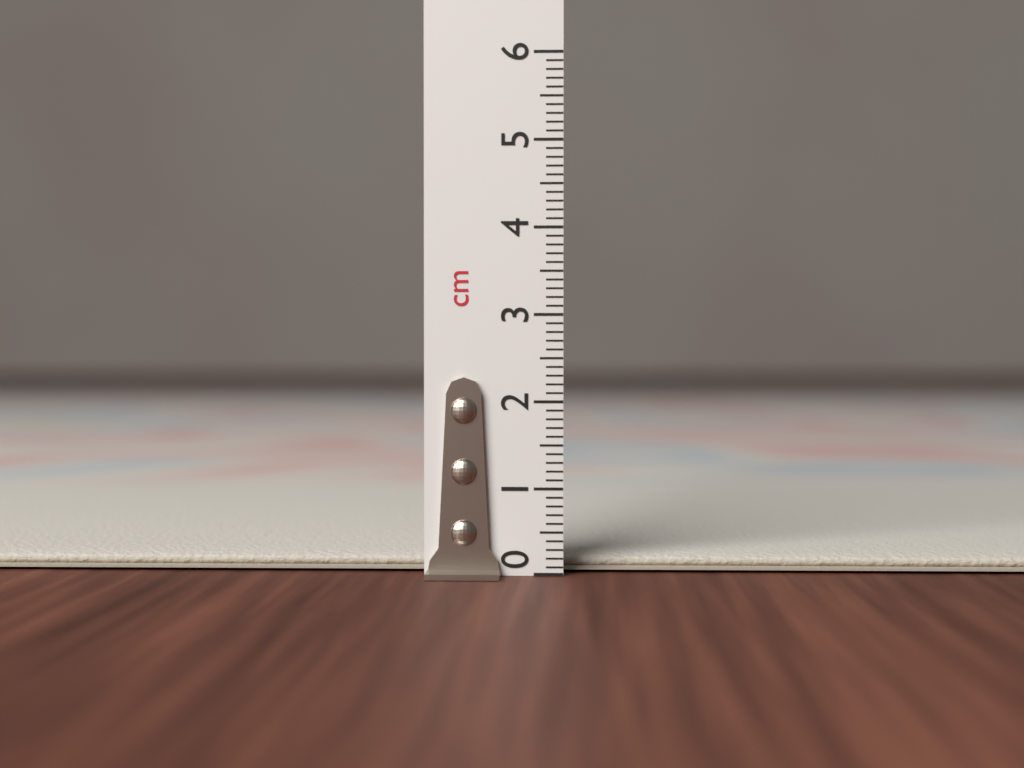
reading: 0.2 cm
